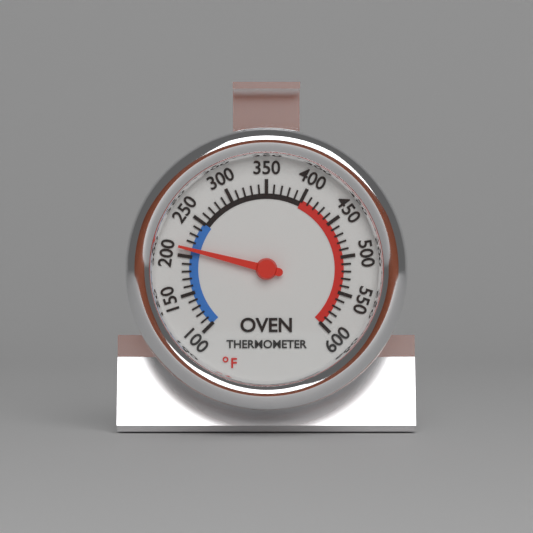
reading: 210 °F
